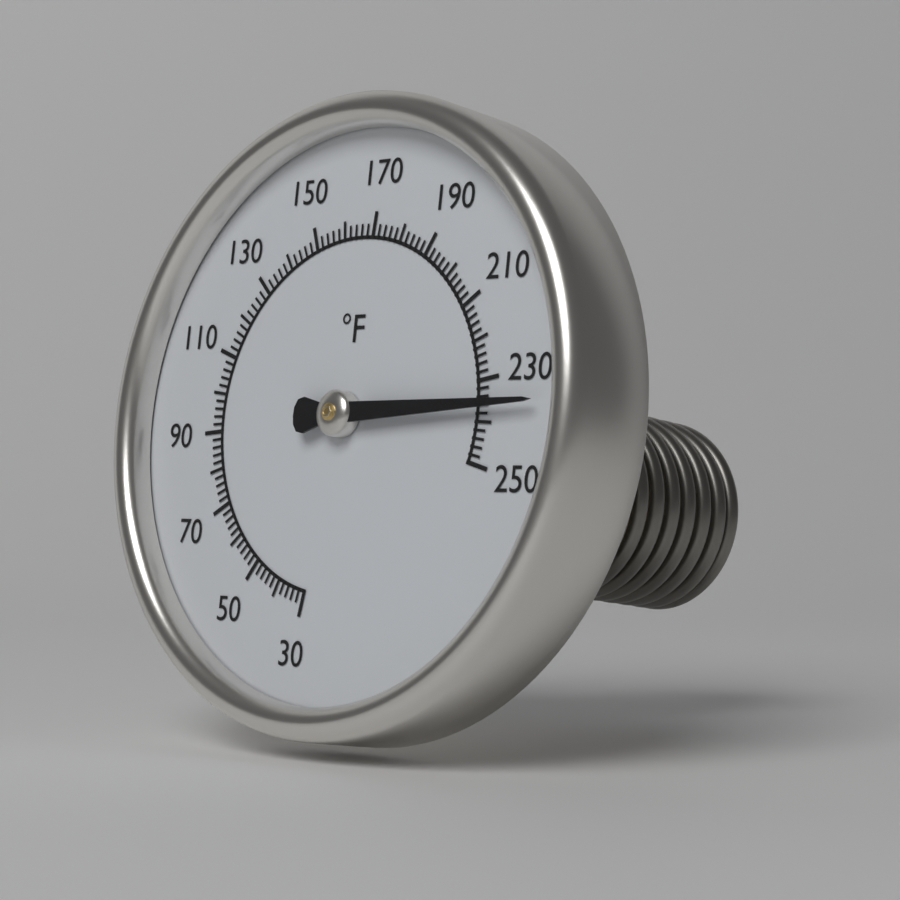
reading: 236 °F
